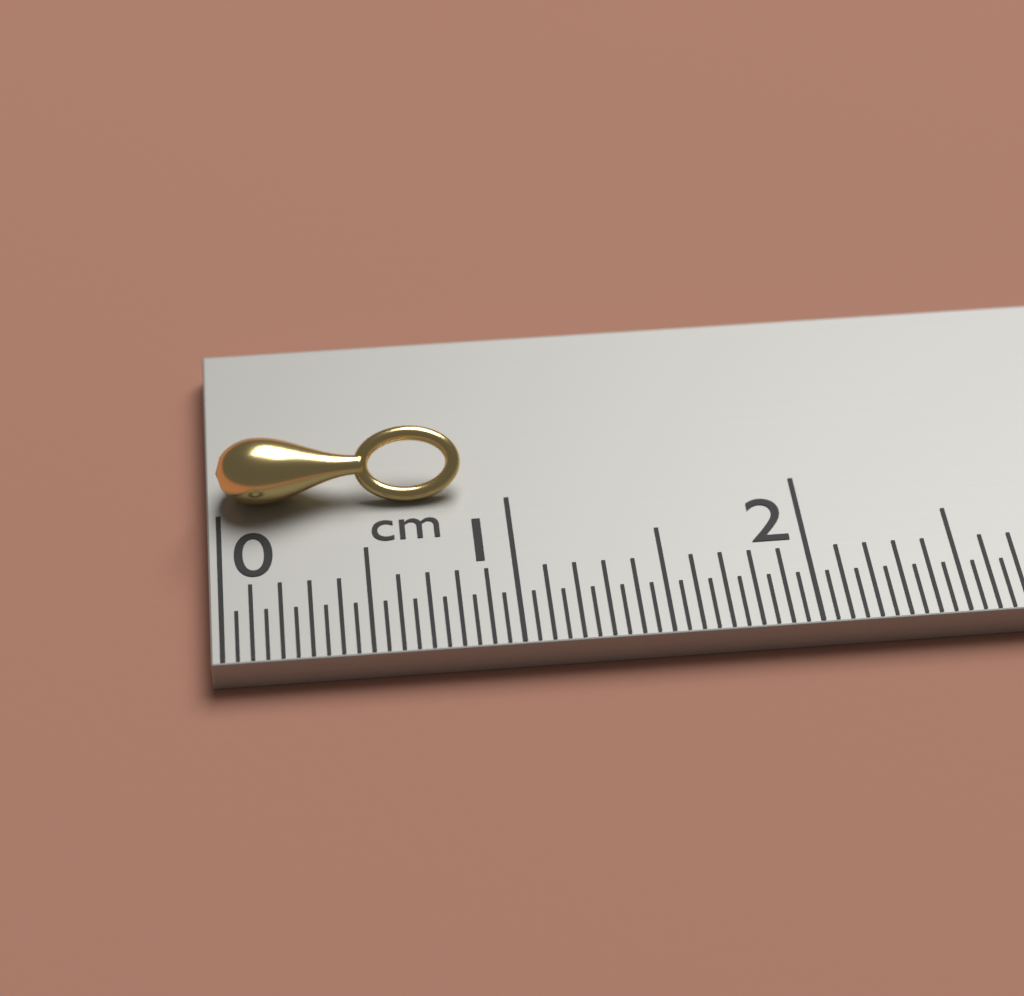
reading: 0.85 cm
